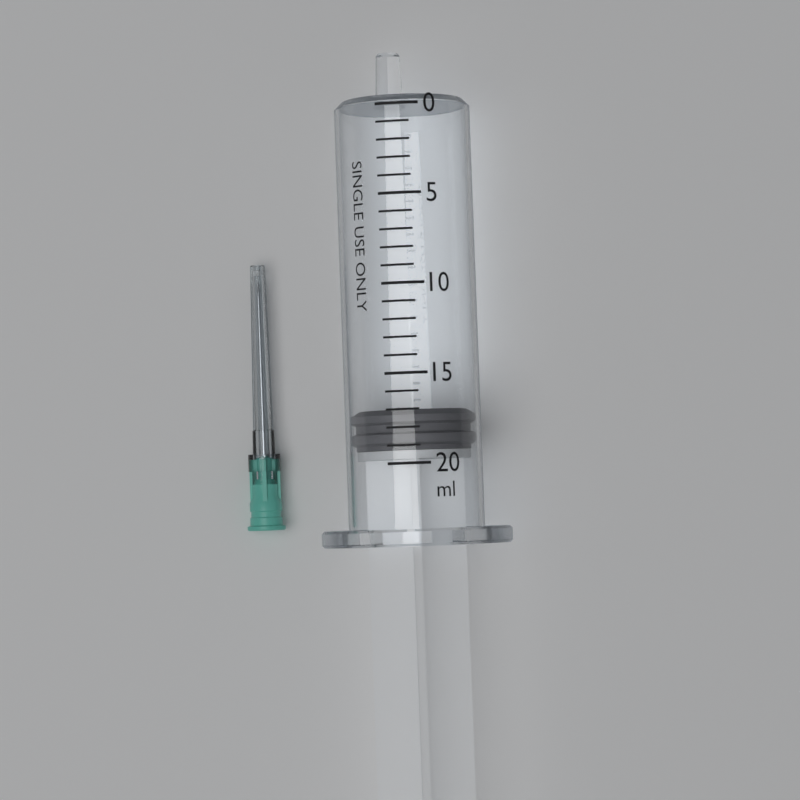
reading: 17 ml
